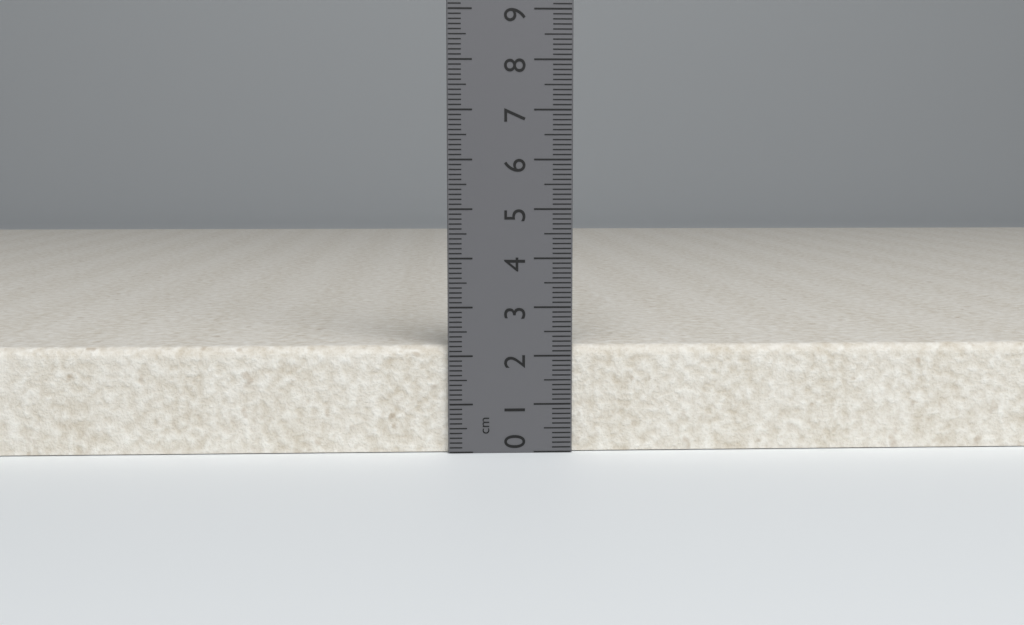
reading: 2.2 cm
